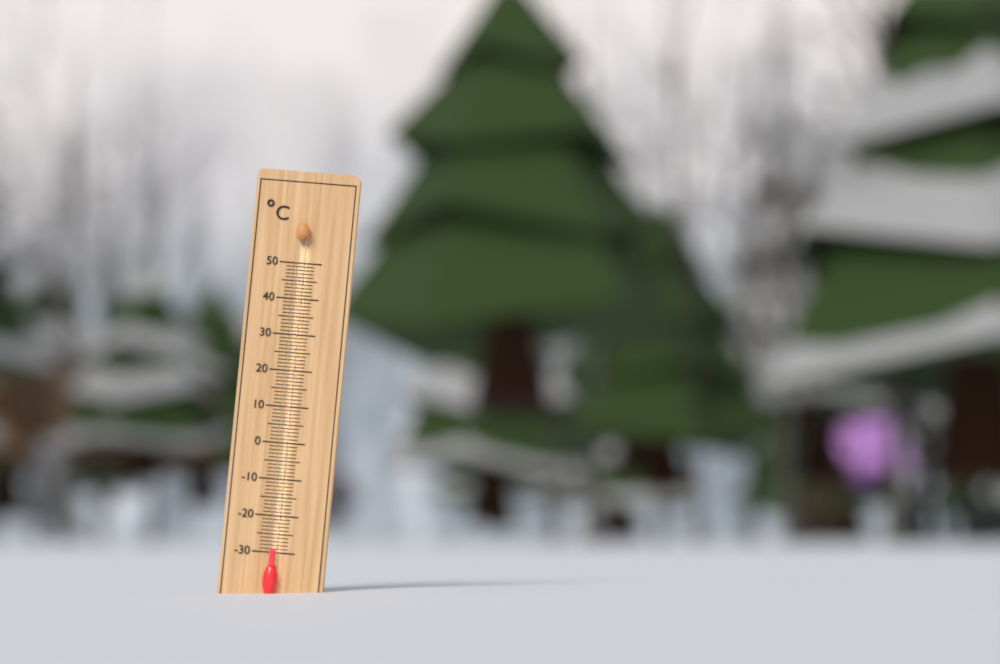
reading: -29 °C
